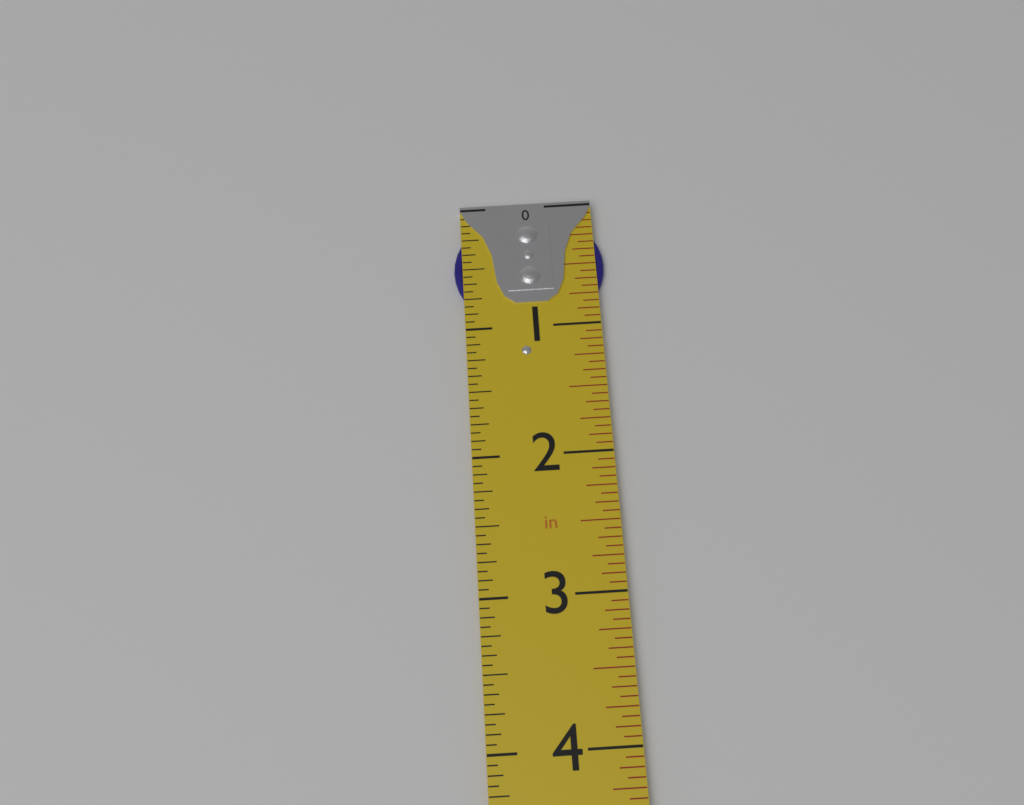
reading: 1.0000 in
